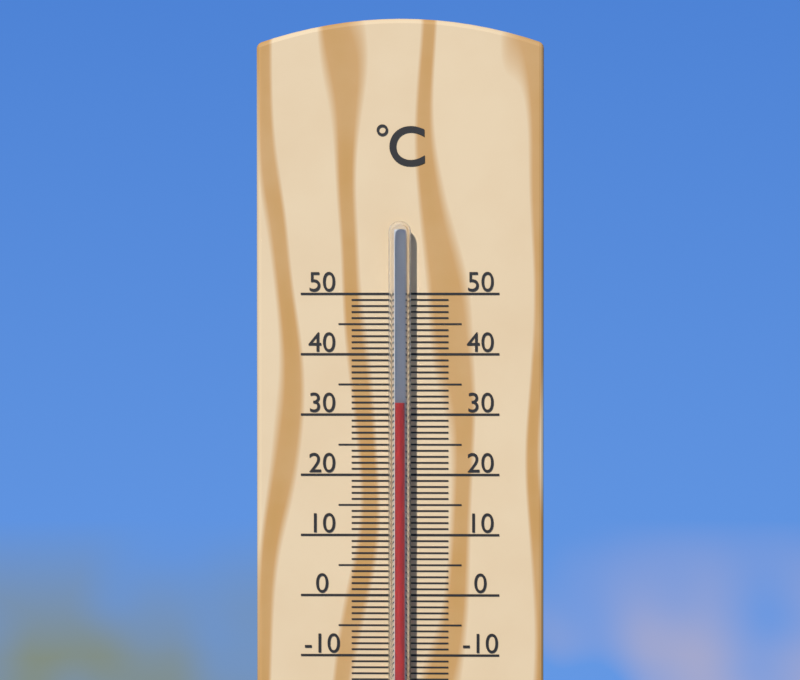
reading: 32 °C
